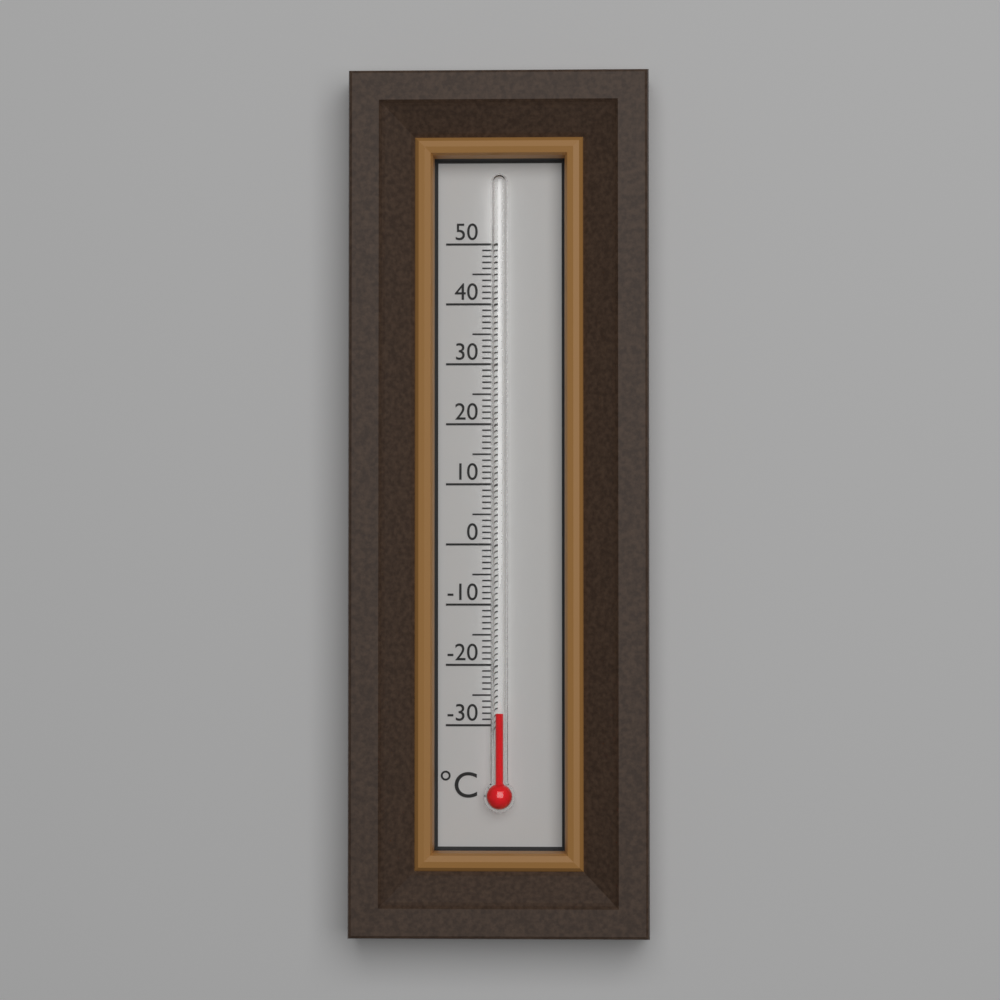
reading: -28 °C
